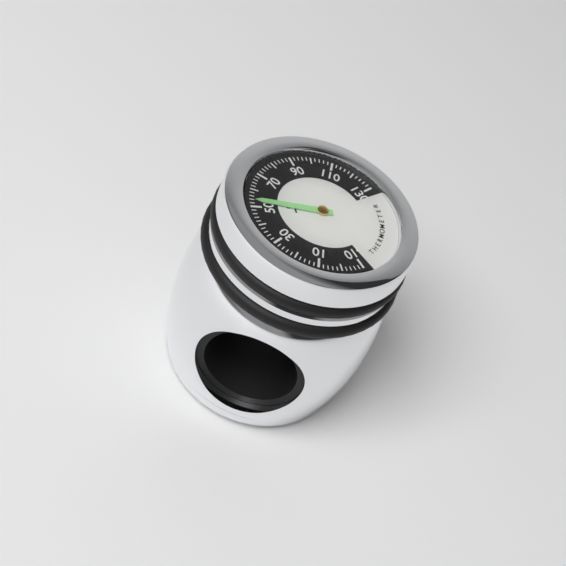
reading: 54 °F
